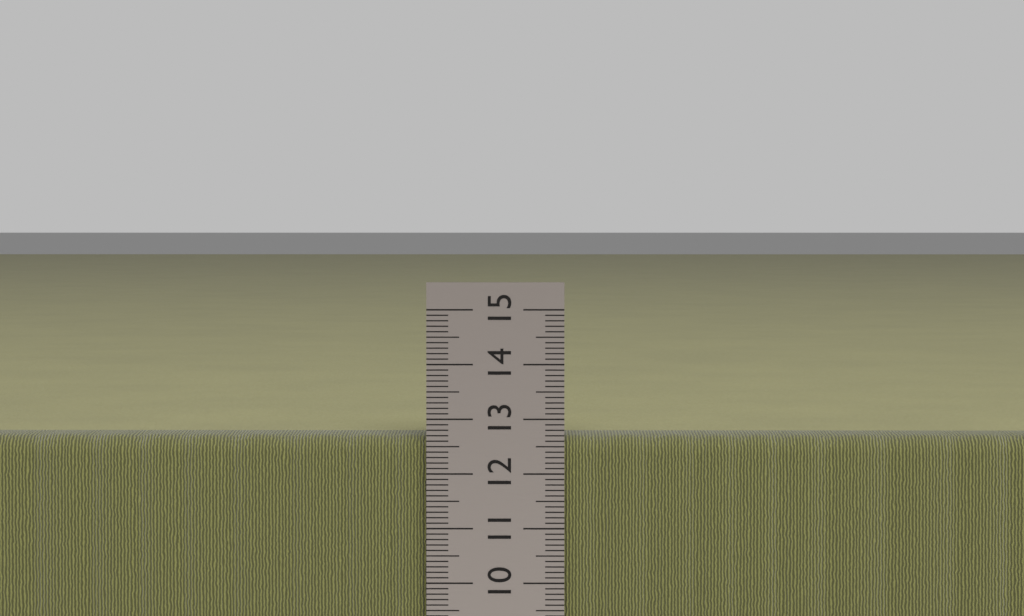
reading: 12.7 cm
